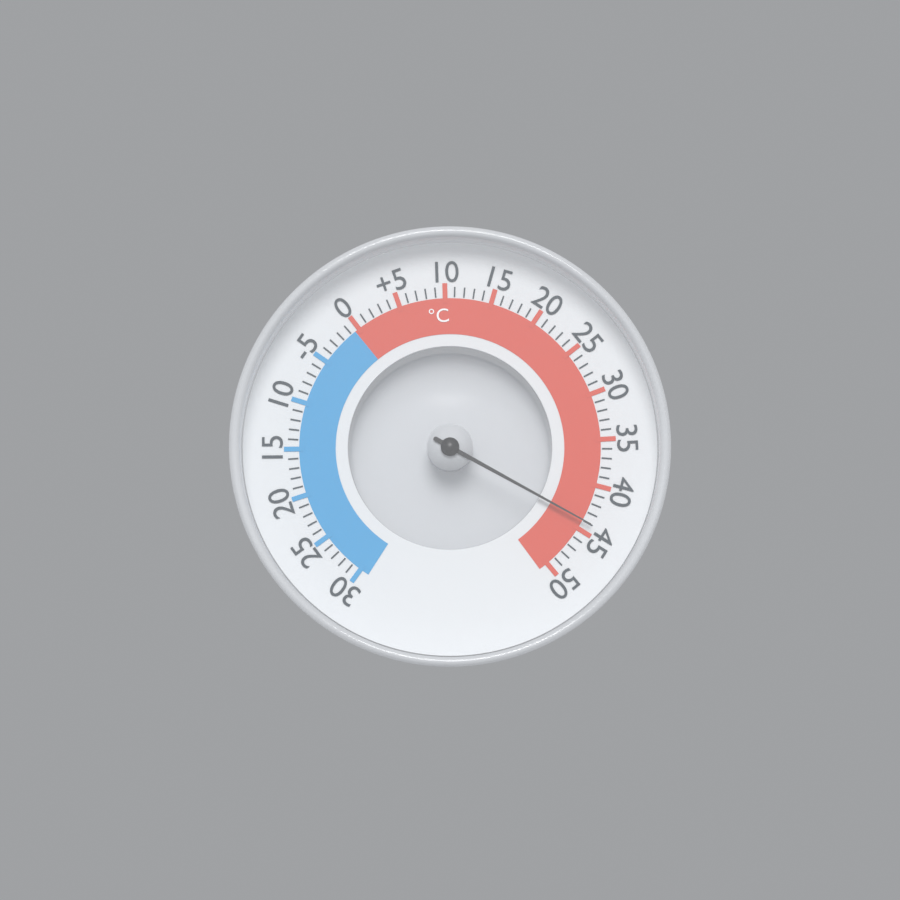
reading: 44 °C
